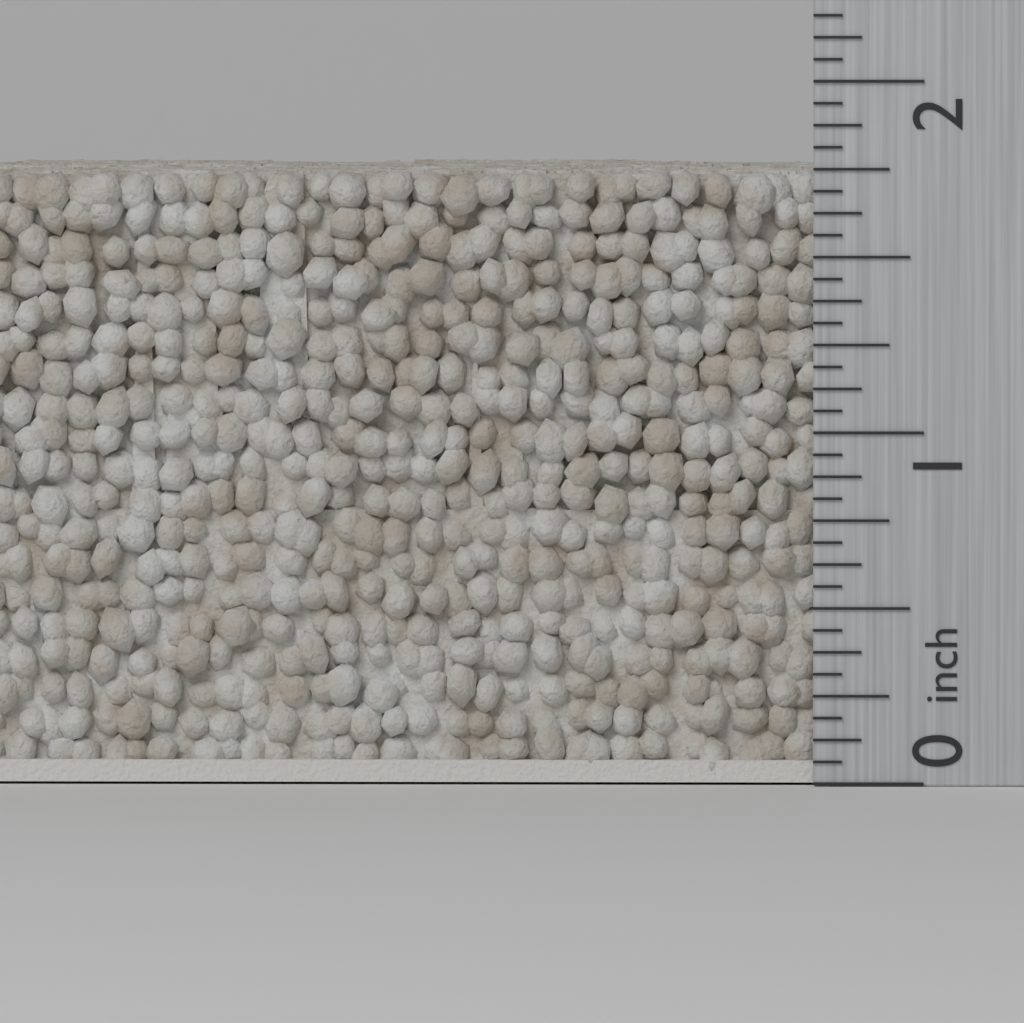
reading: 1.7500 inch
